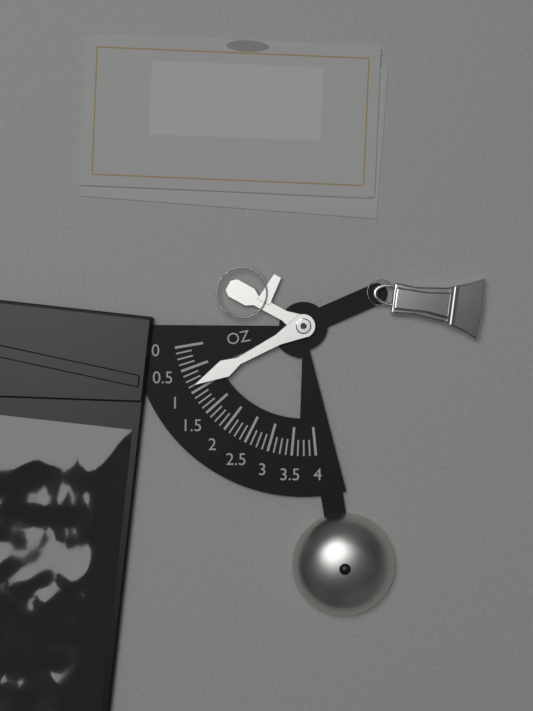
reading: 0.875 oz
